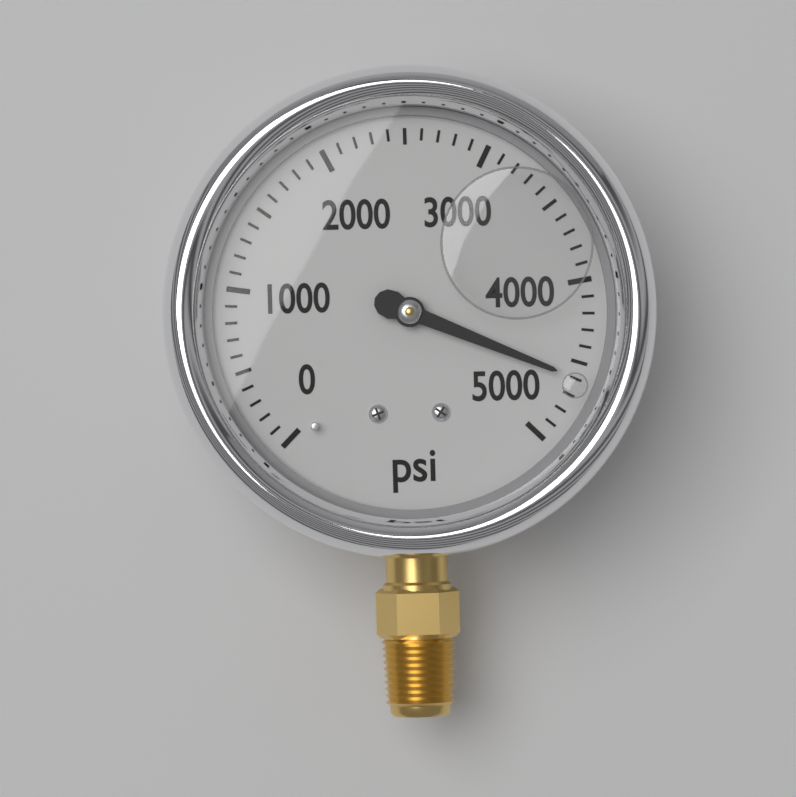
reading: 4600 psi
